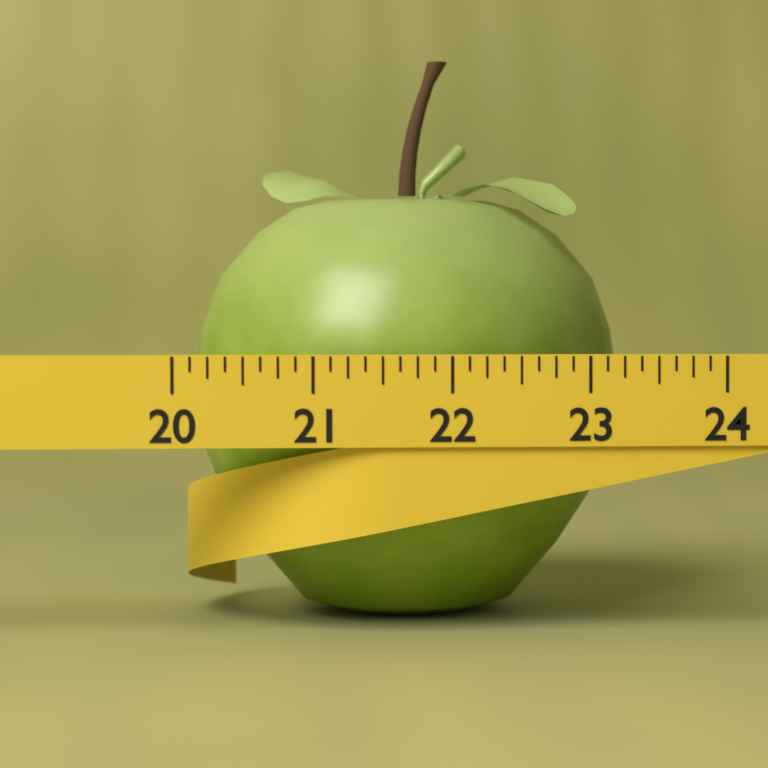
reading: 23.375 (no unit)
